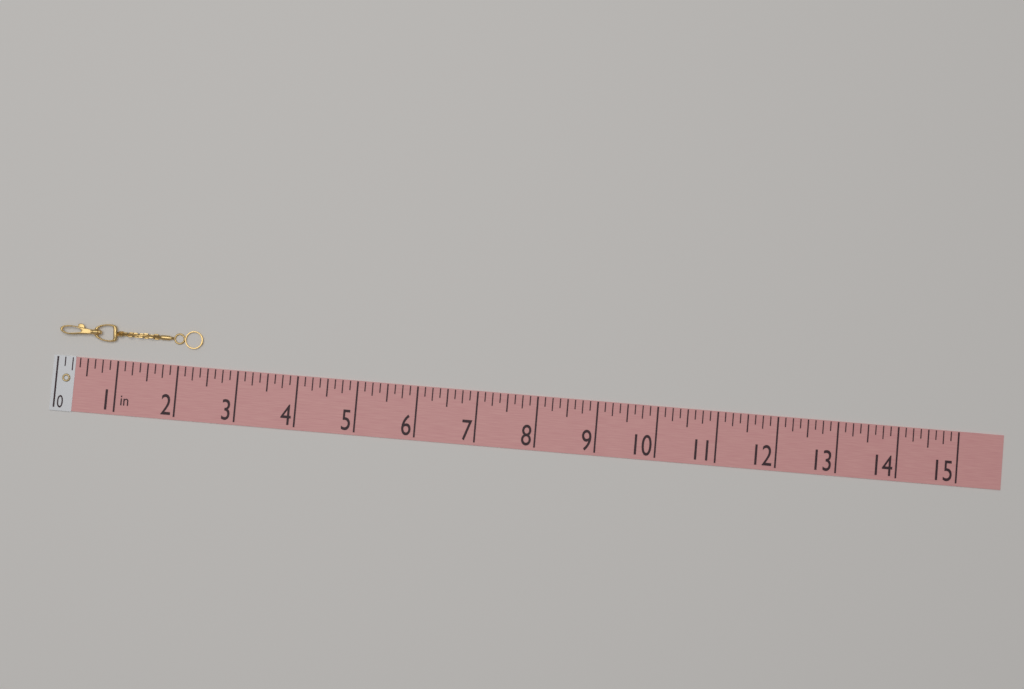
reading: 2.375 in
